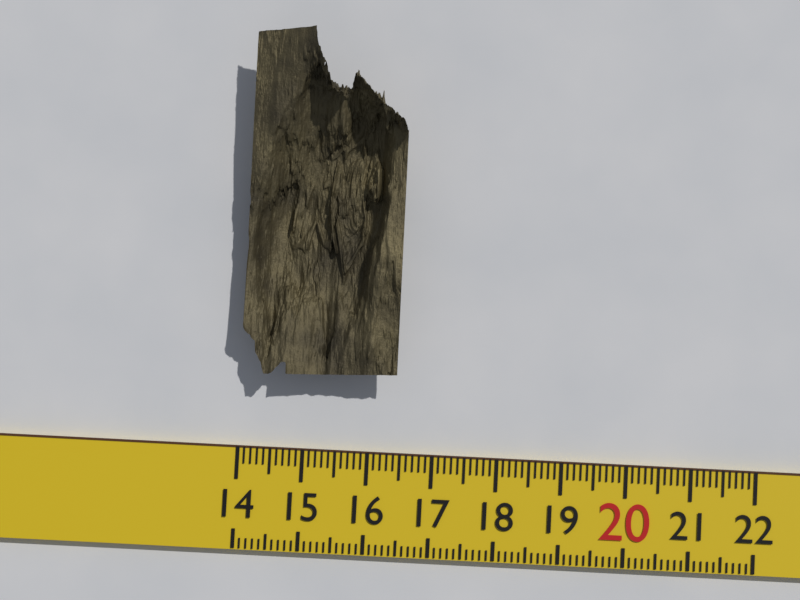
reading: 16.4 (no unit)
